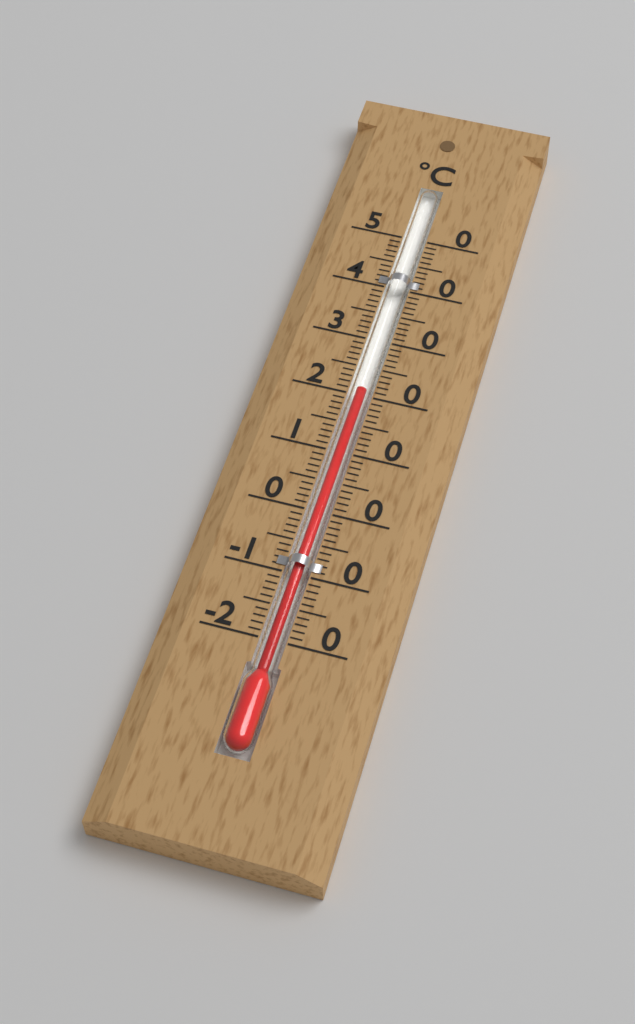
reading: 21 °C
